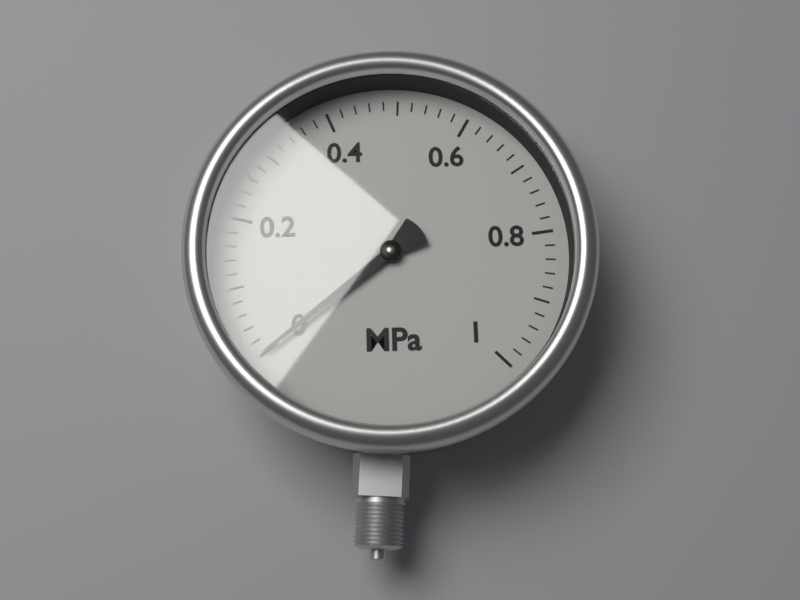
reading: 0.00 MPa
